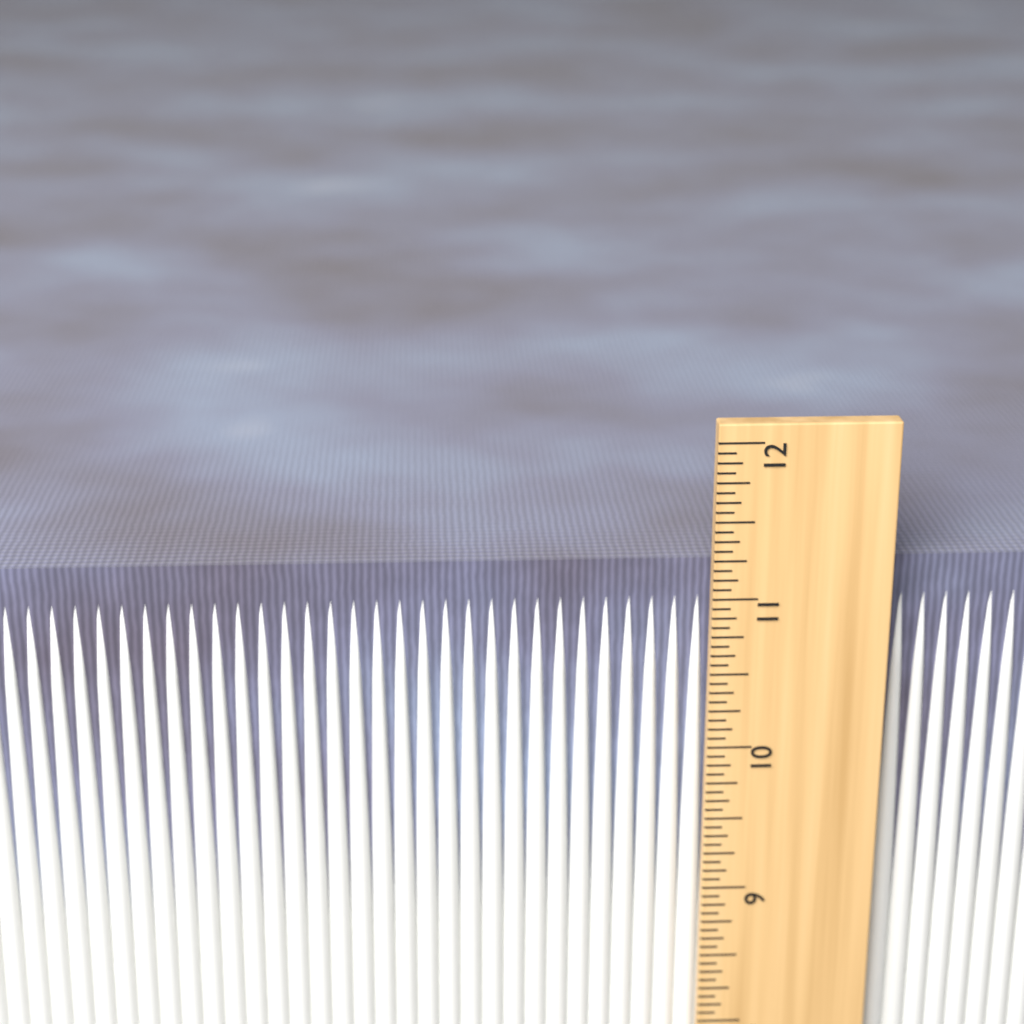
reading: 11.1875 in
